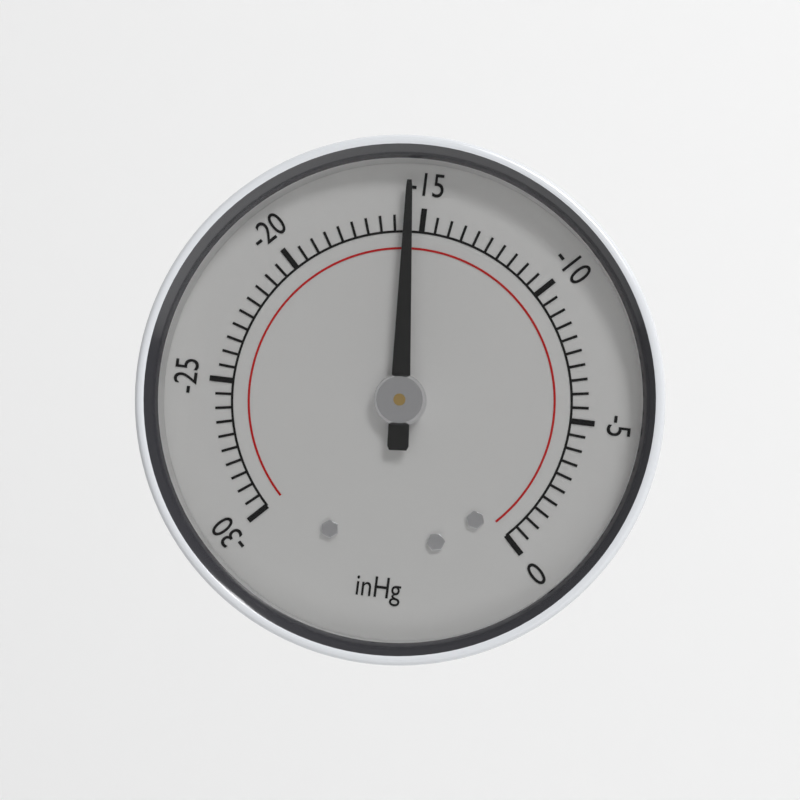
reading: -15.5 inHg
